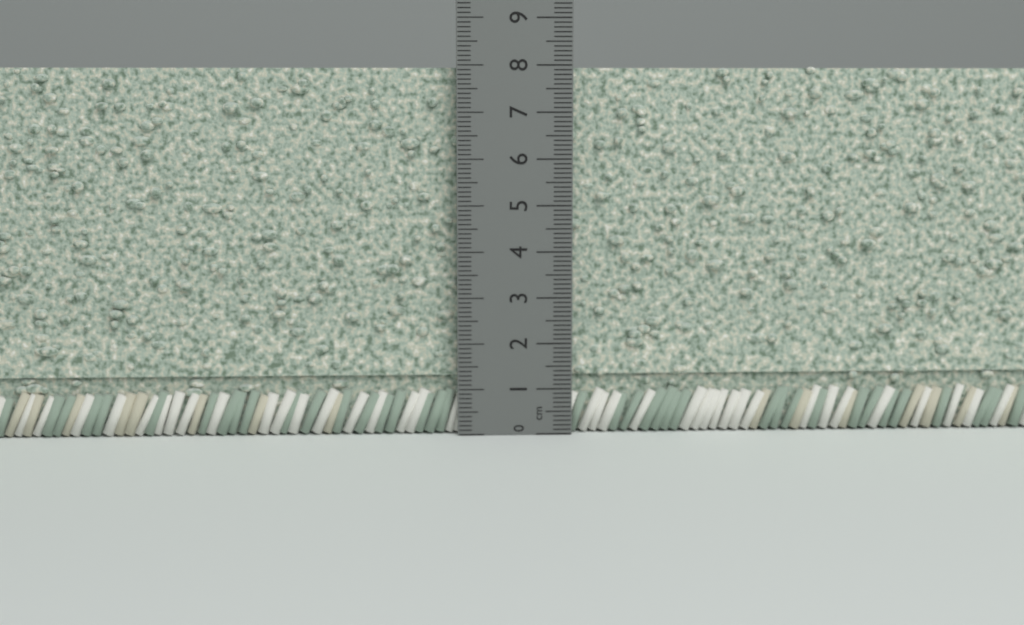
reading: 8.0 cm
